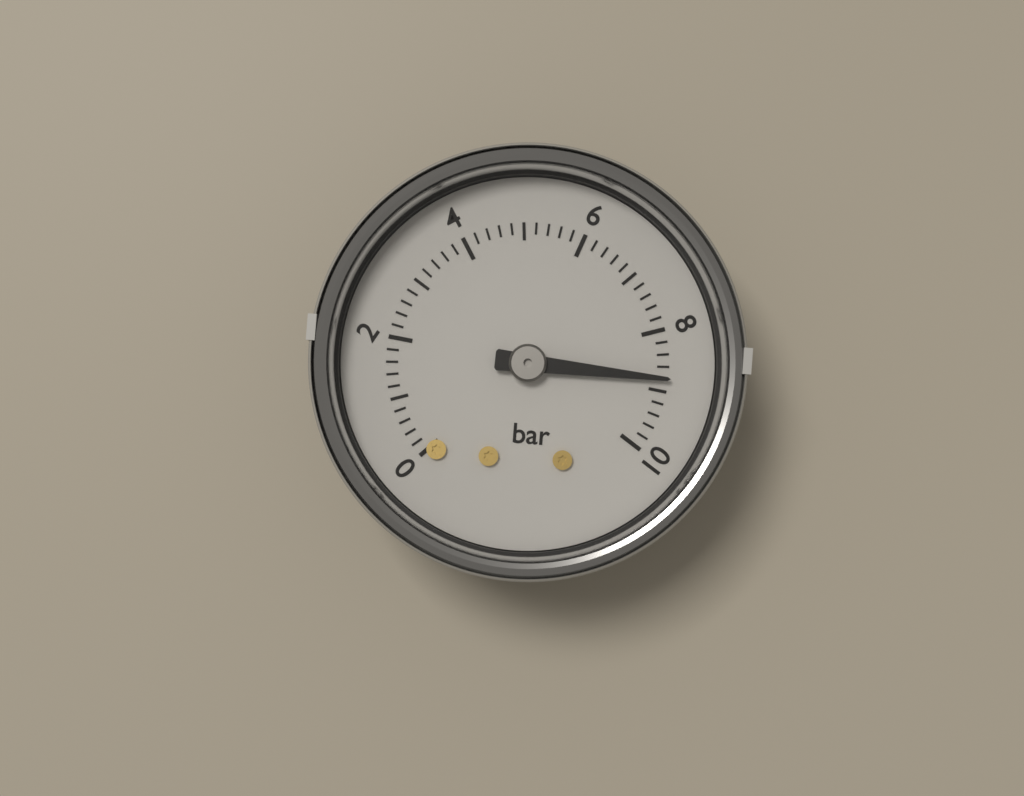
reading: 8.8 bar
